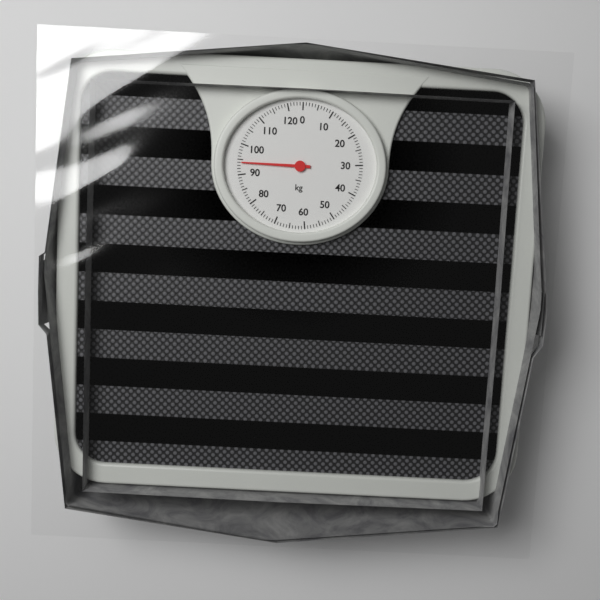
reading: 94 kg
